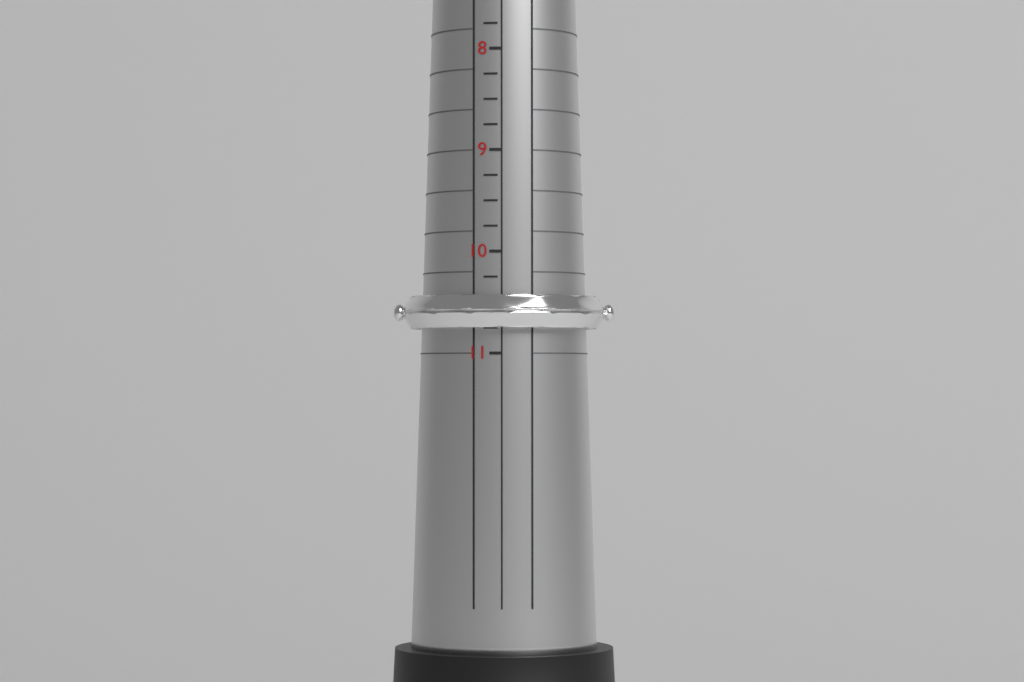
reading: 10.75 (no unit)
